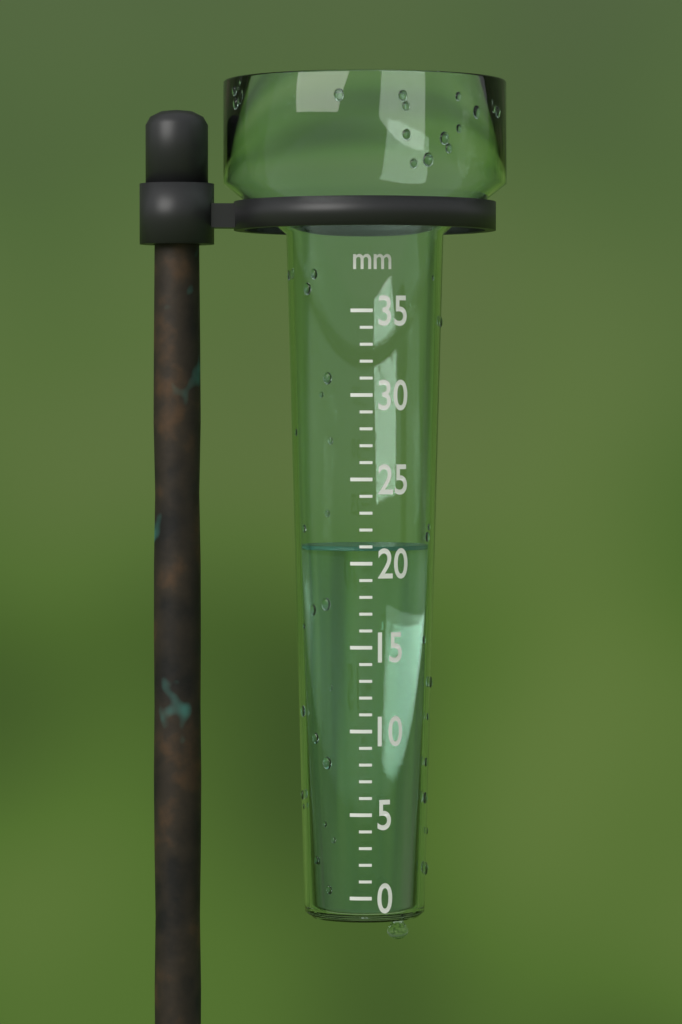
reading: 21 mm
